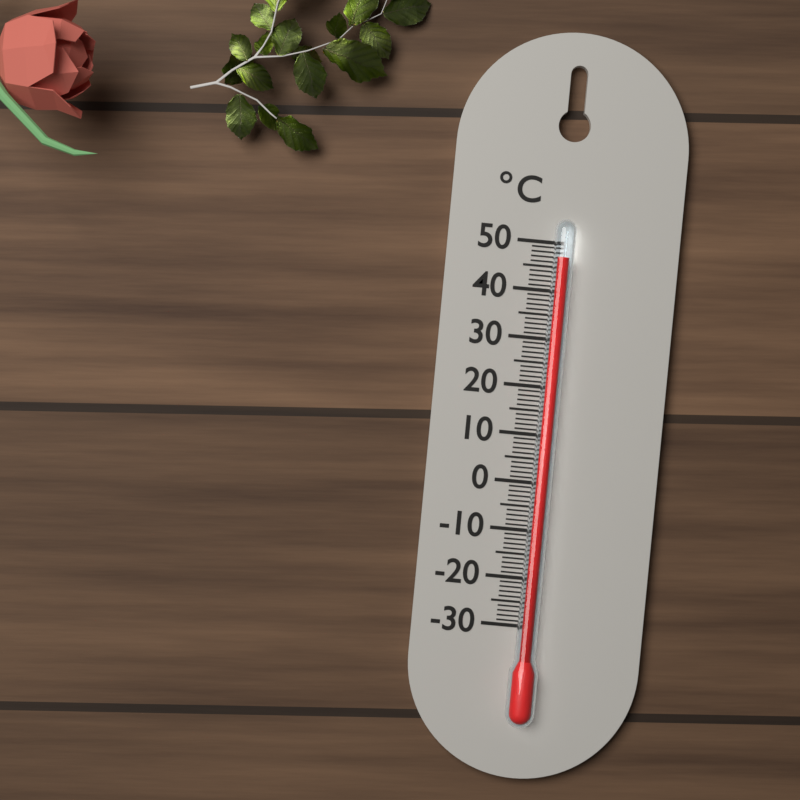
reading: 47 °C
